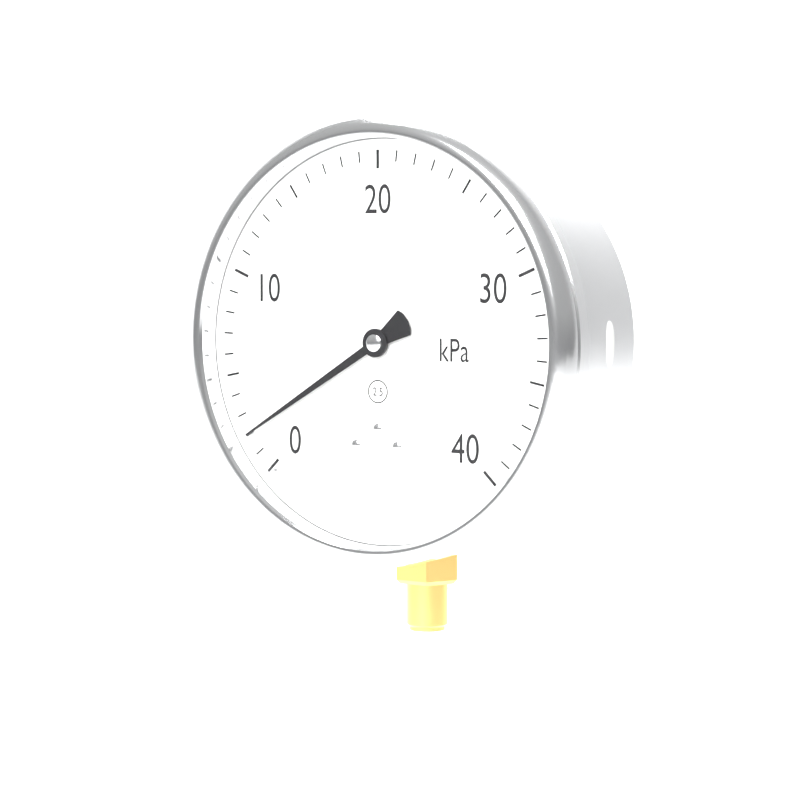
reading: 2 kPa
